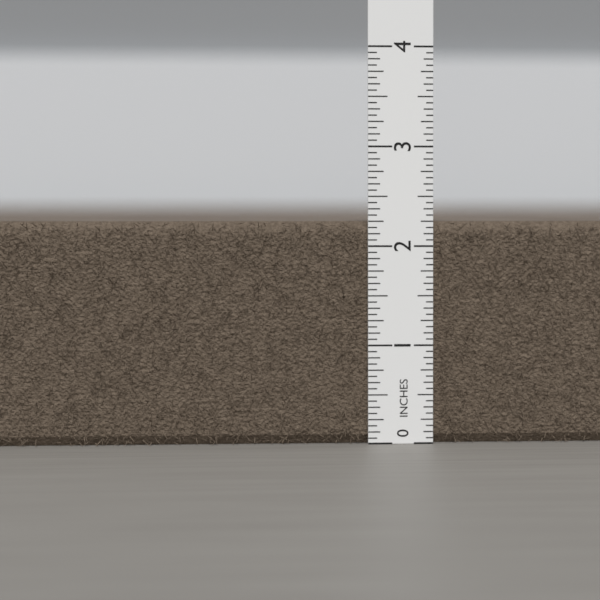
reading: 2.2500 in
